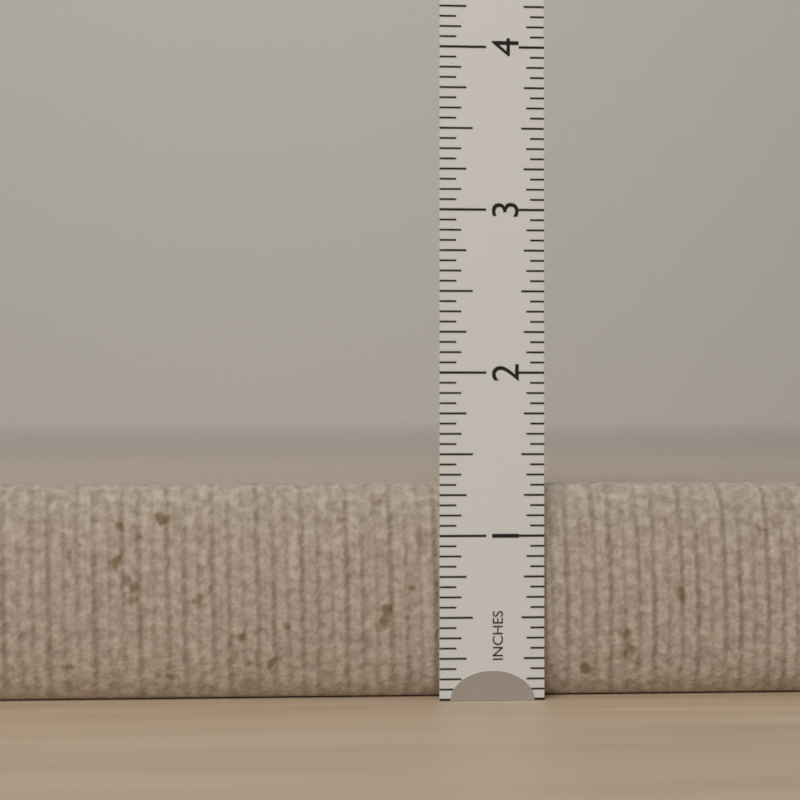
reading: 1.3125 in
